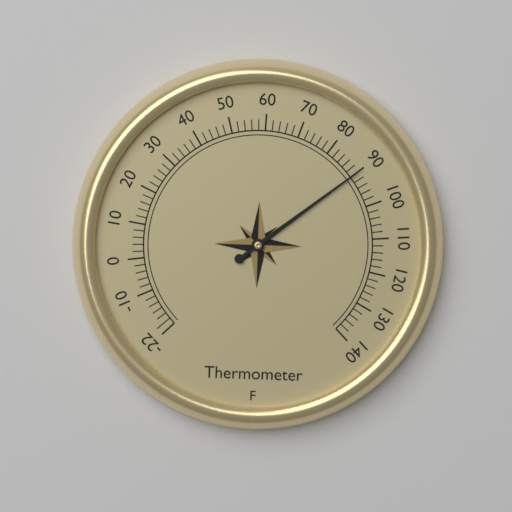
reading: 90 °F
